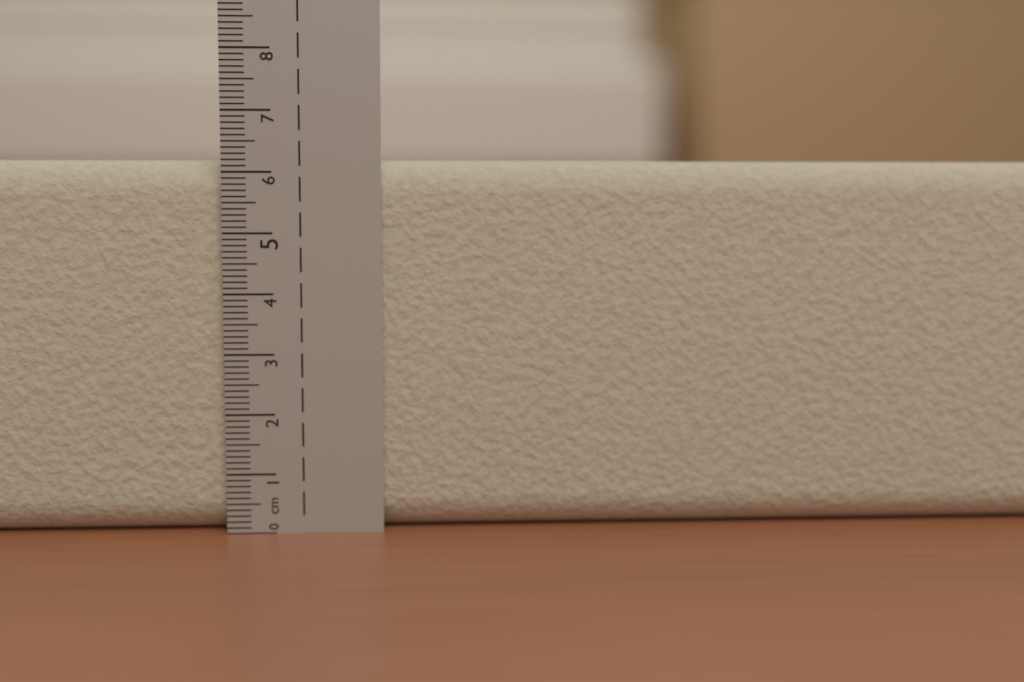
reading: 6.2 cm
